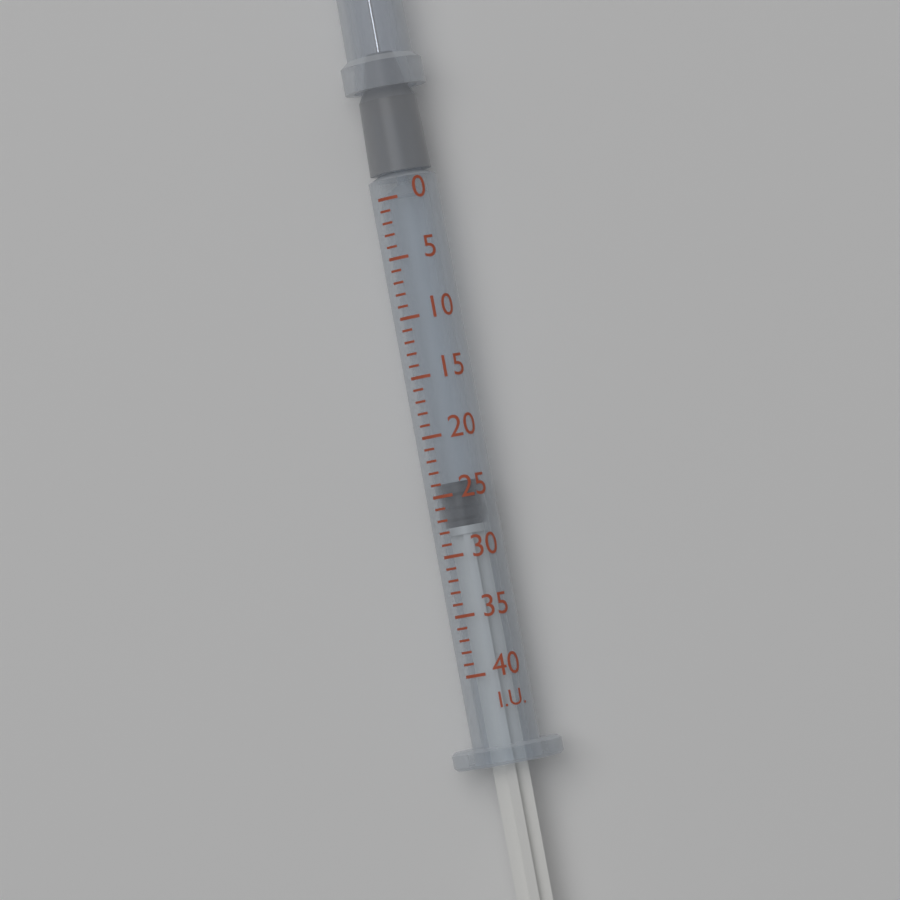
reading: 24 I.U.
